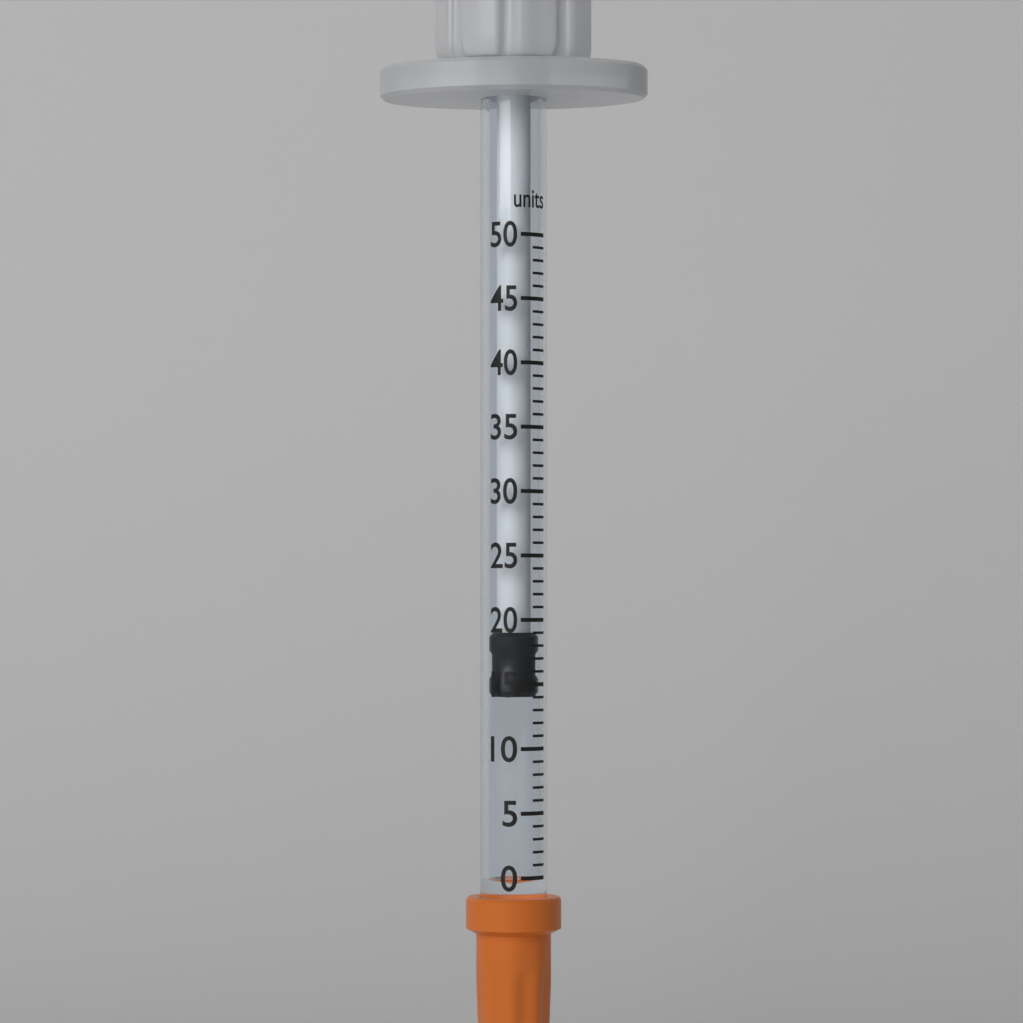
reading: 14 units
